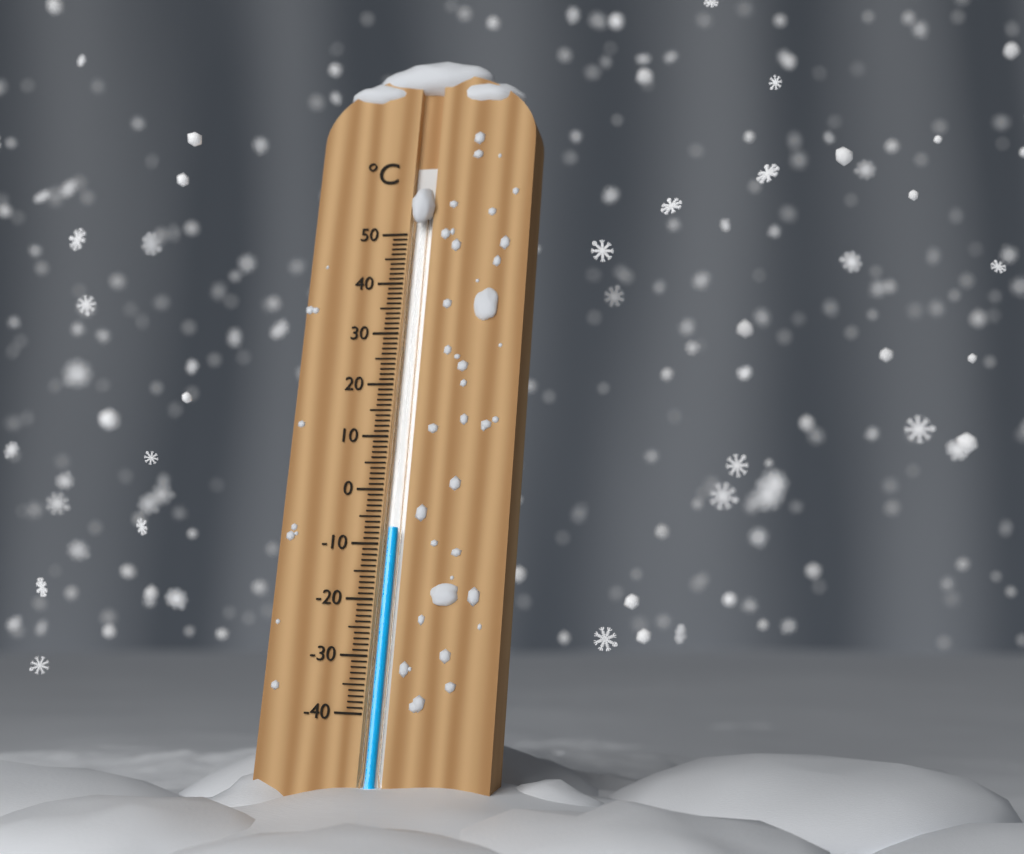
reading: -7 °C
